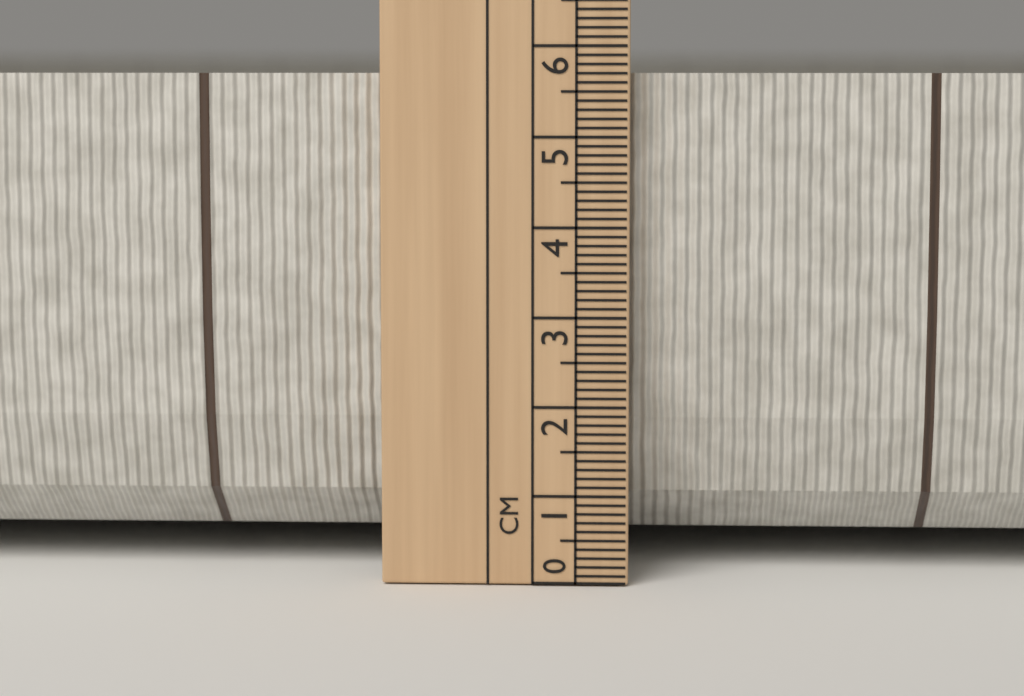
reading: 5.7 cm
